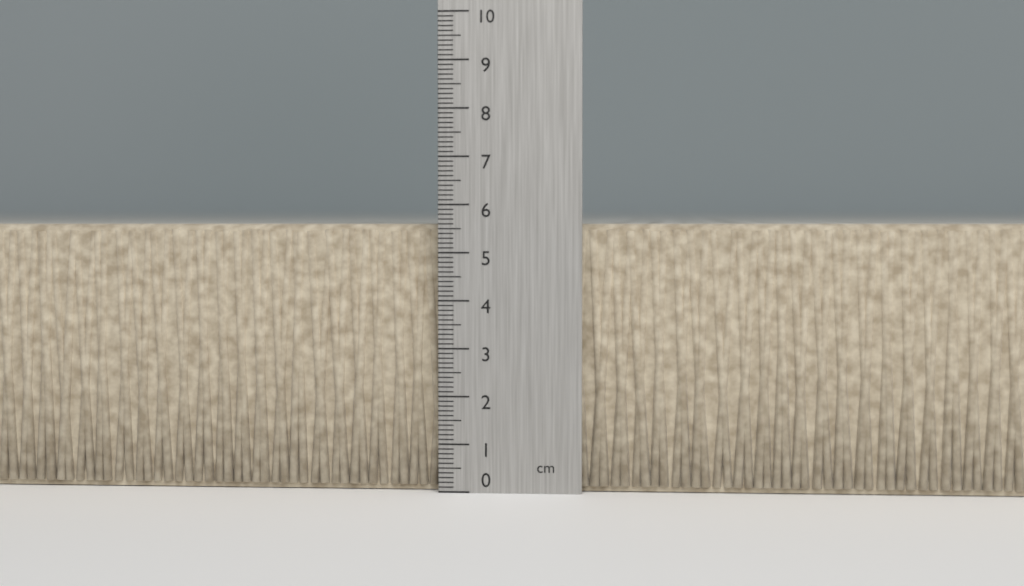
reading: 5.6 cm
